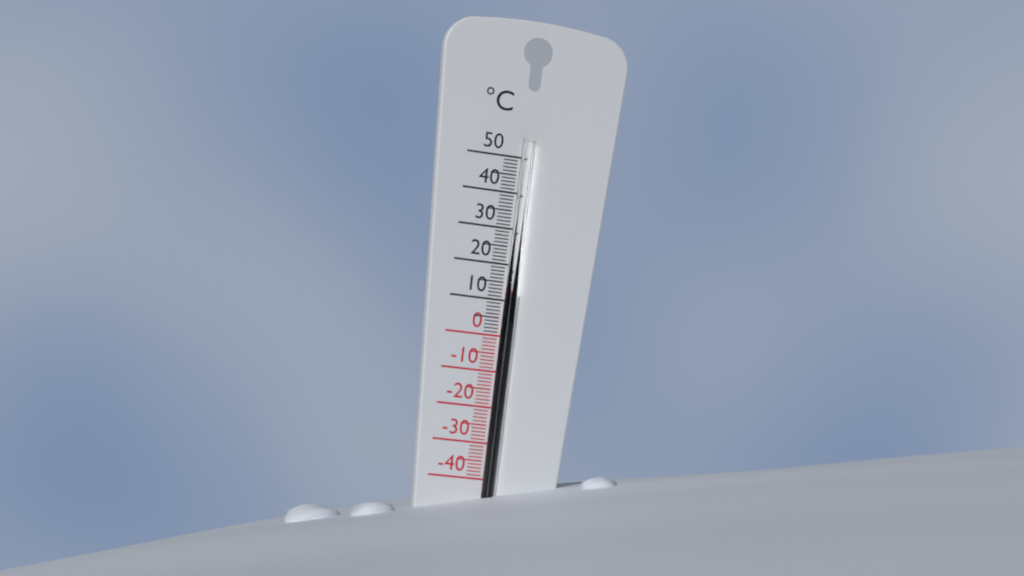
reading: 13 °C
